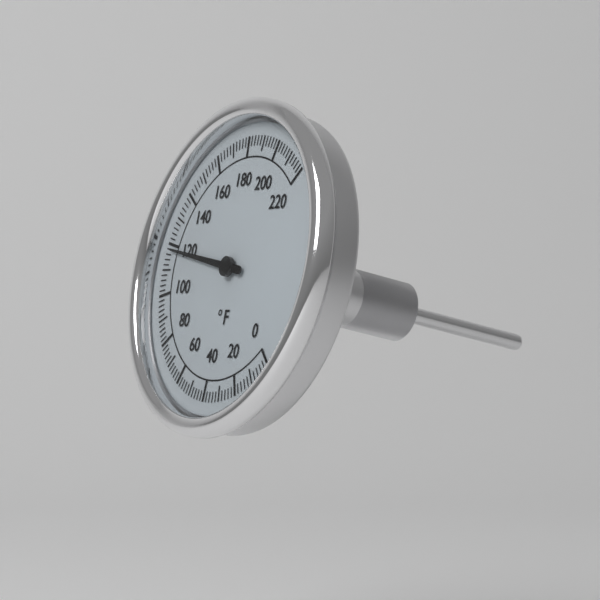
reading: 118 °F
